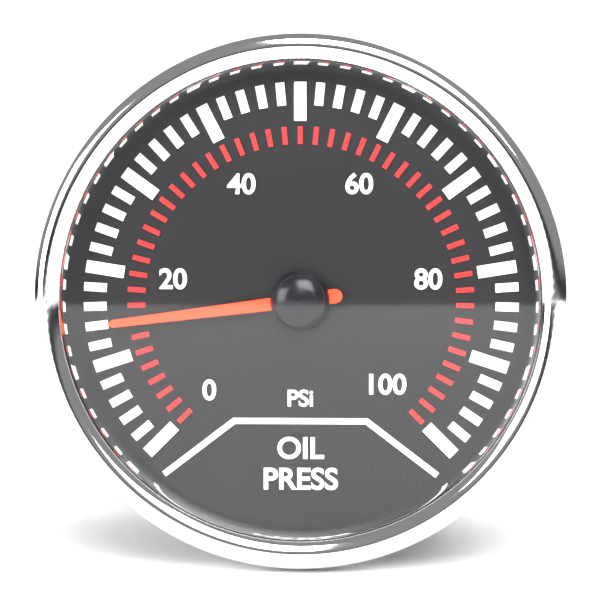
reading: 14 psi
